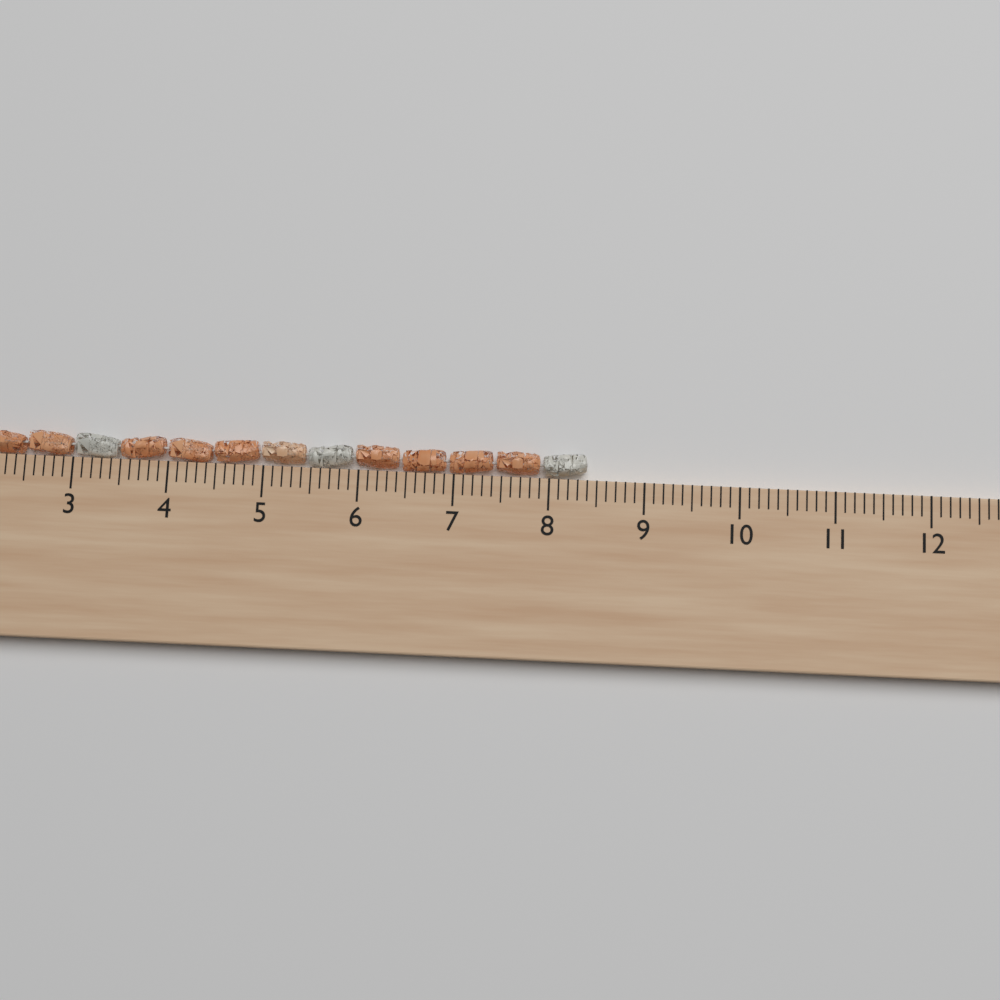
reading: 8.4 cm
